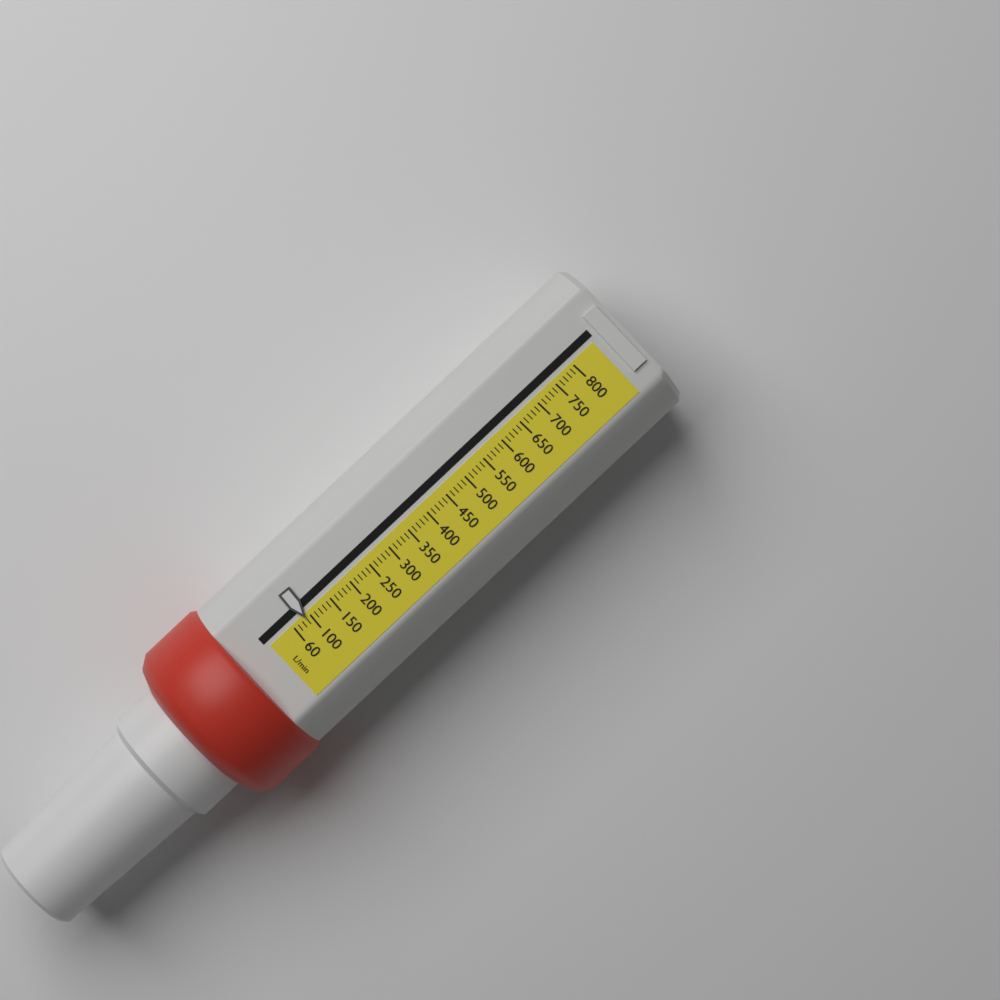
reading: 90 L/min
